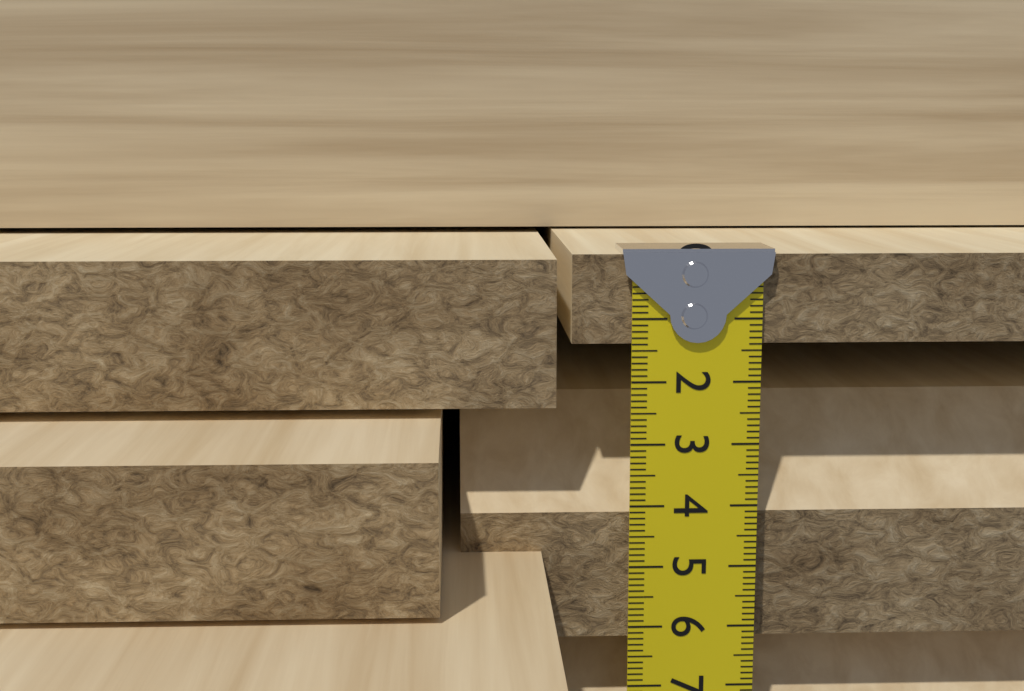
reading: 1.4 cm
